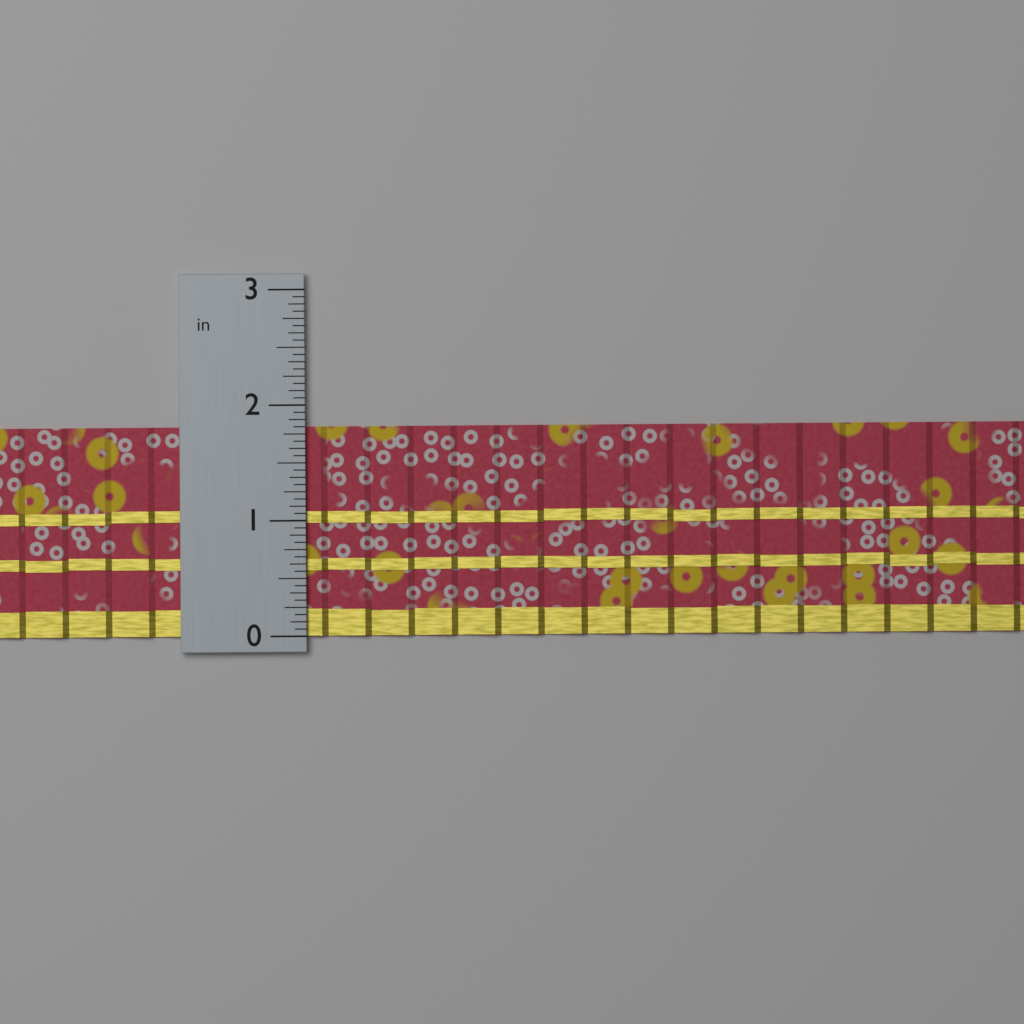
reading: 1.8125 in
